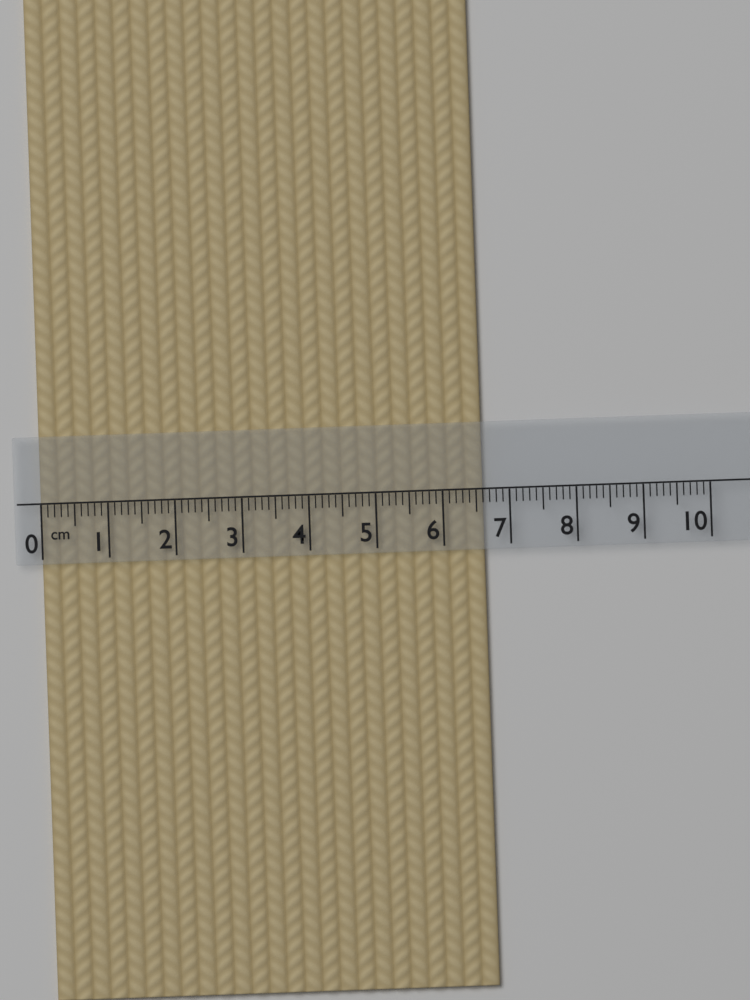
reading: 6.6 cm
